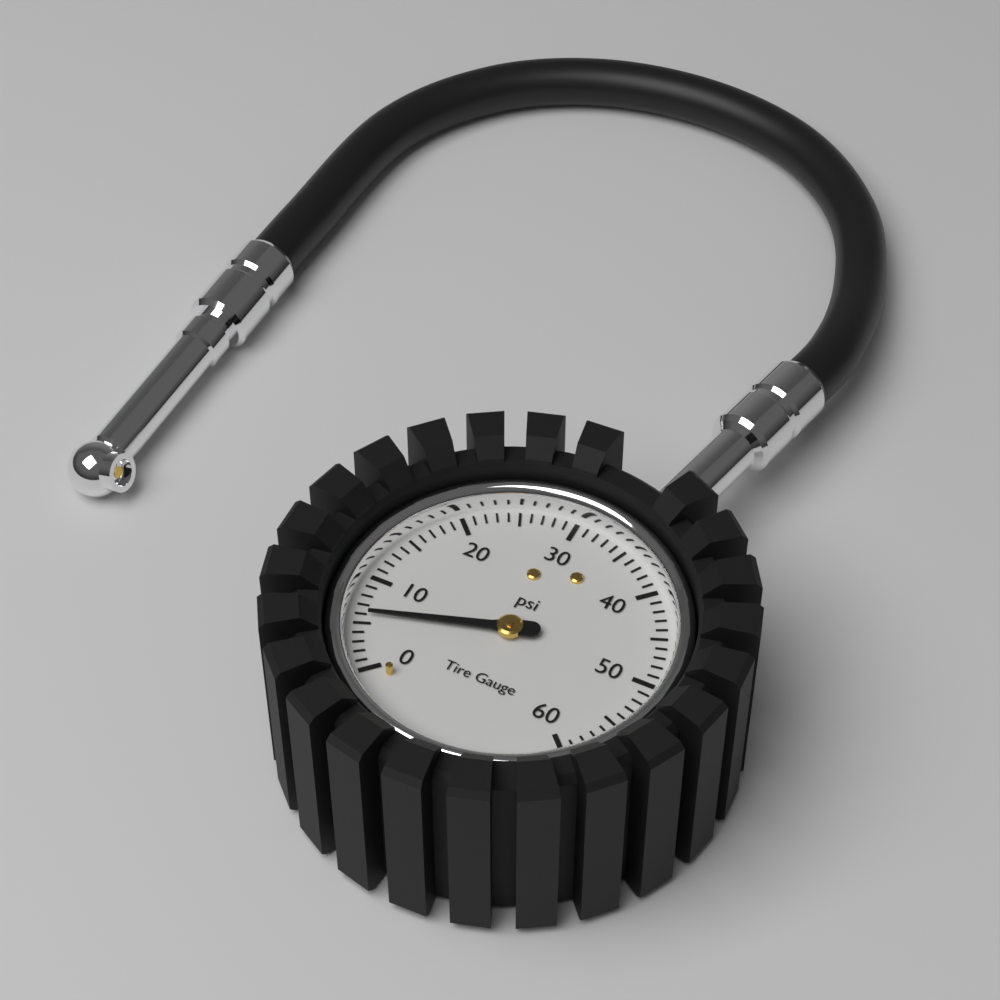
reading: 6 psi
